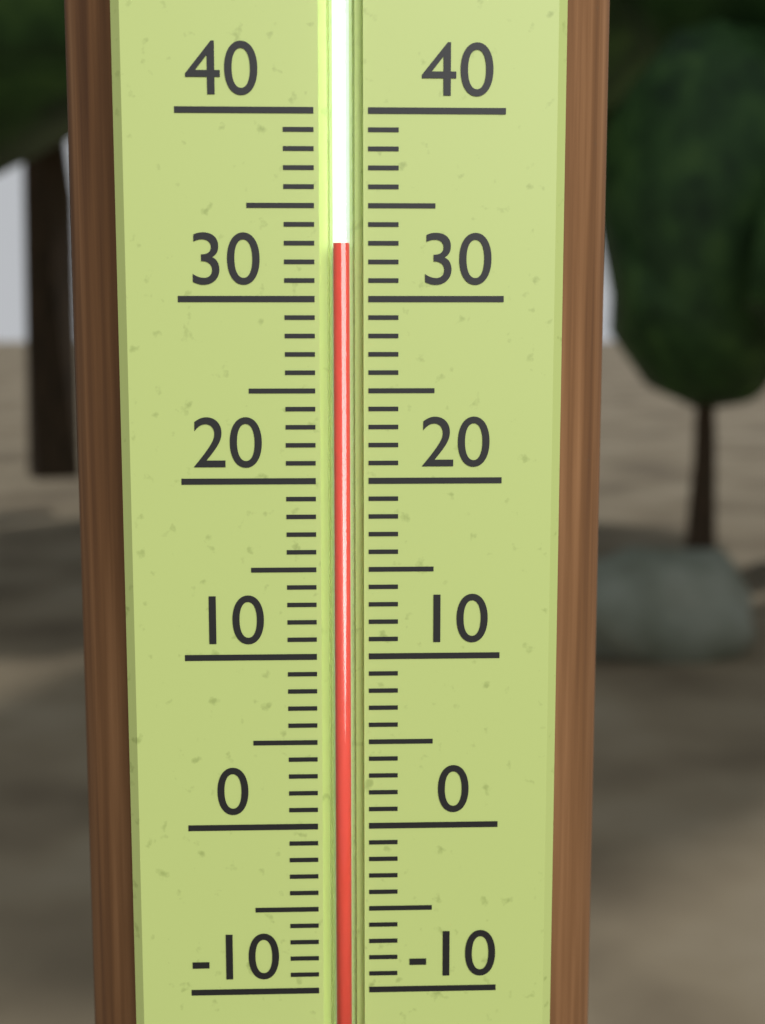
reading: 33 (no unit)
